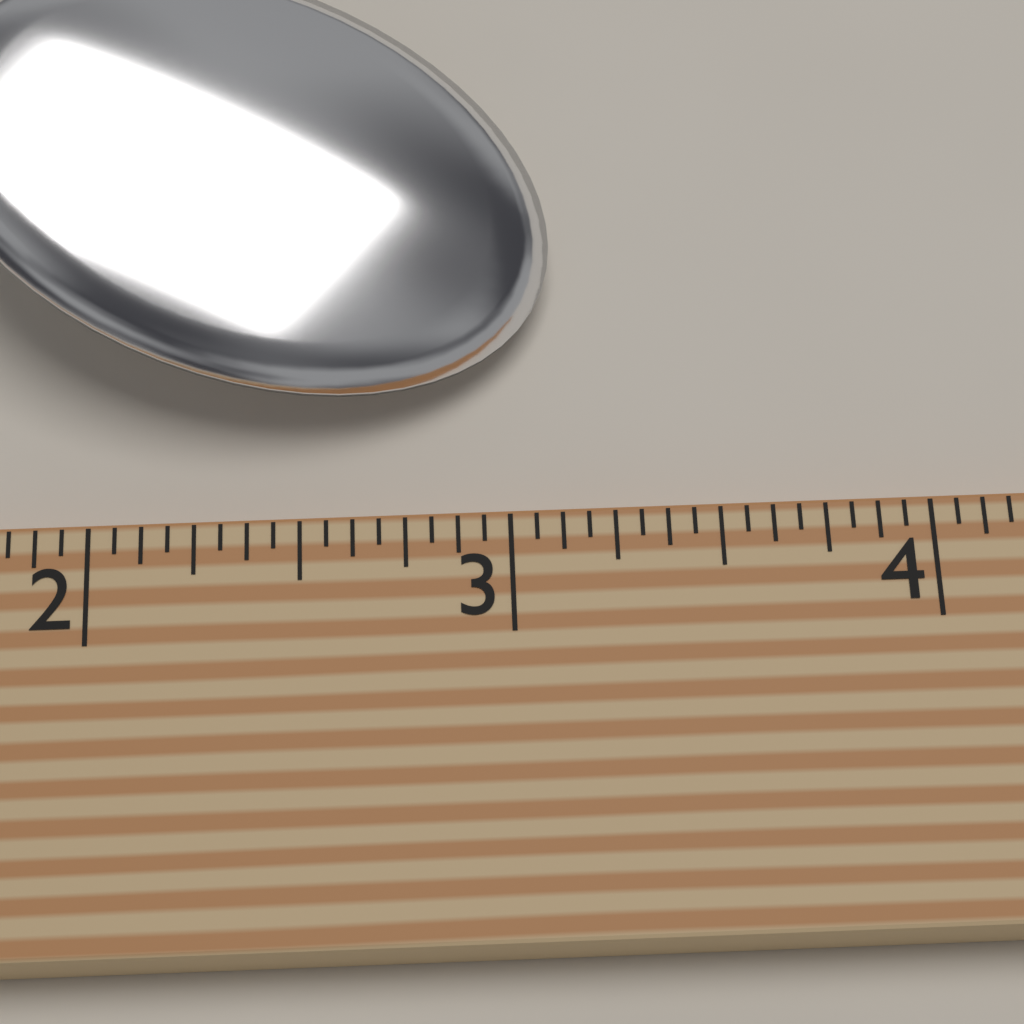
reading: 3.1250 (no unit)
